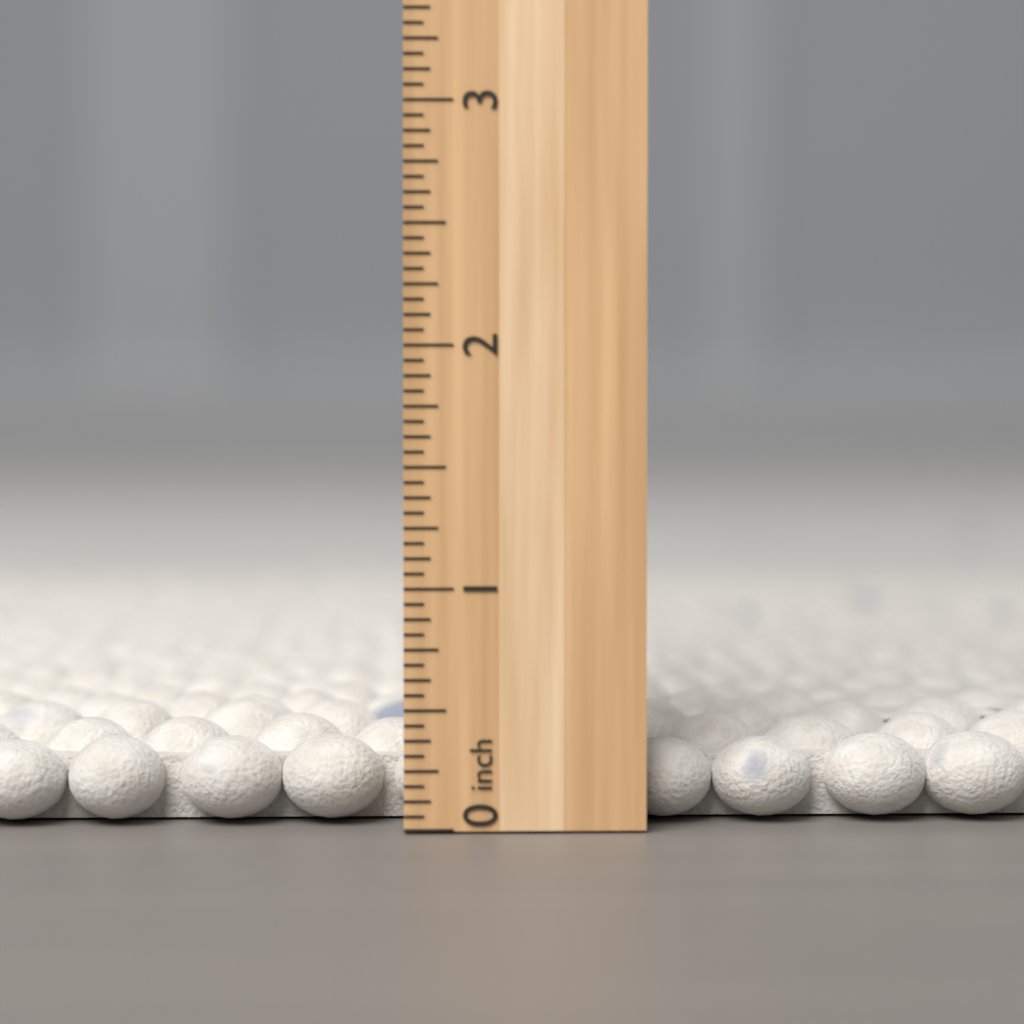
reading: 0.4375 inch
